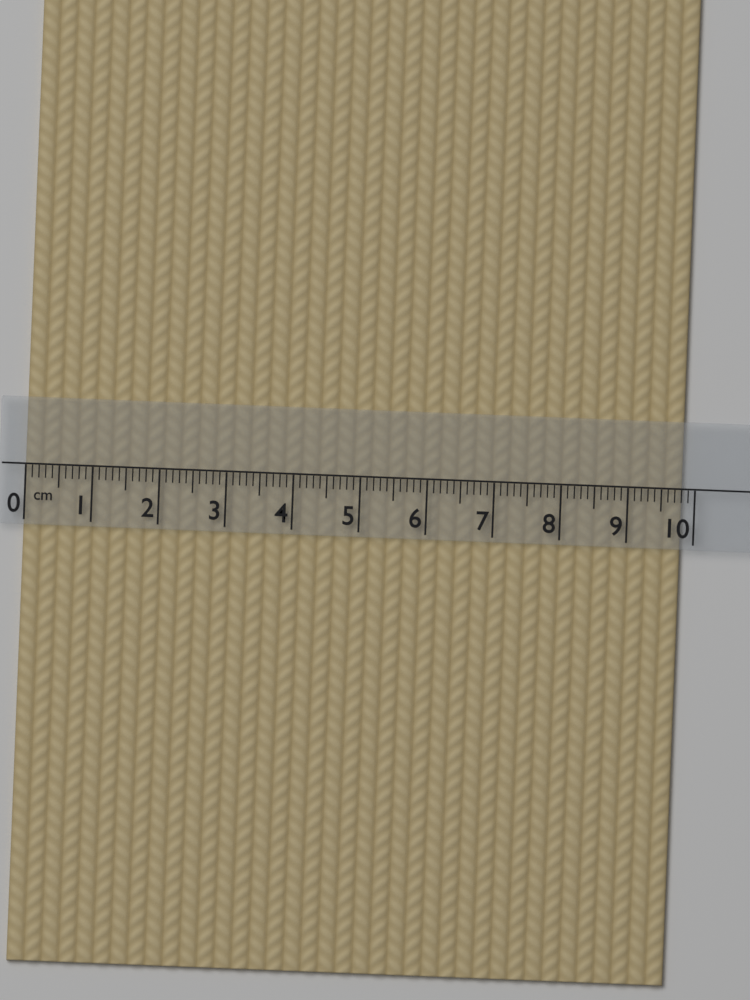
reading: 9.8 cm
